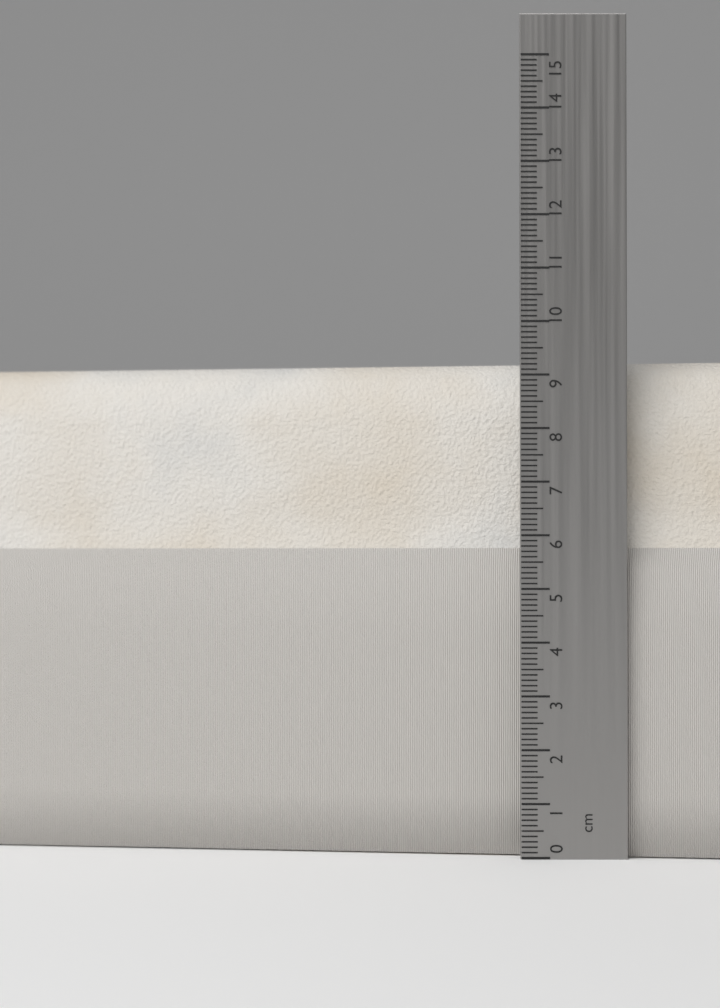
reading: 9.3 cm
